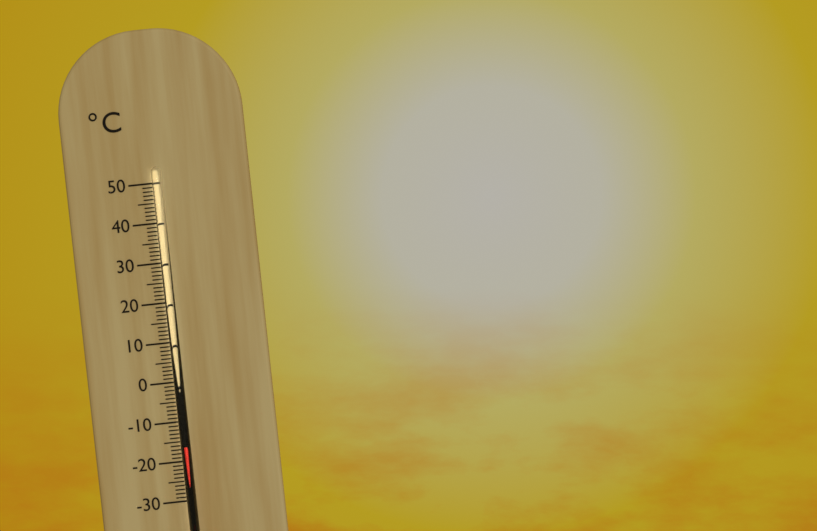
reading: -16 °C
